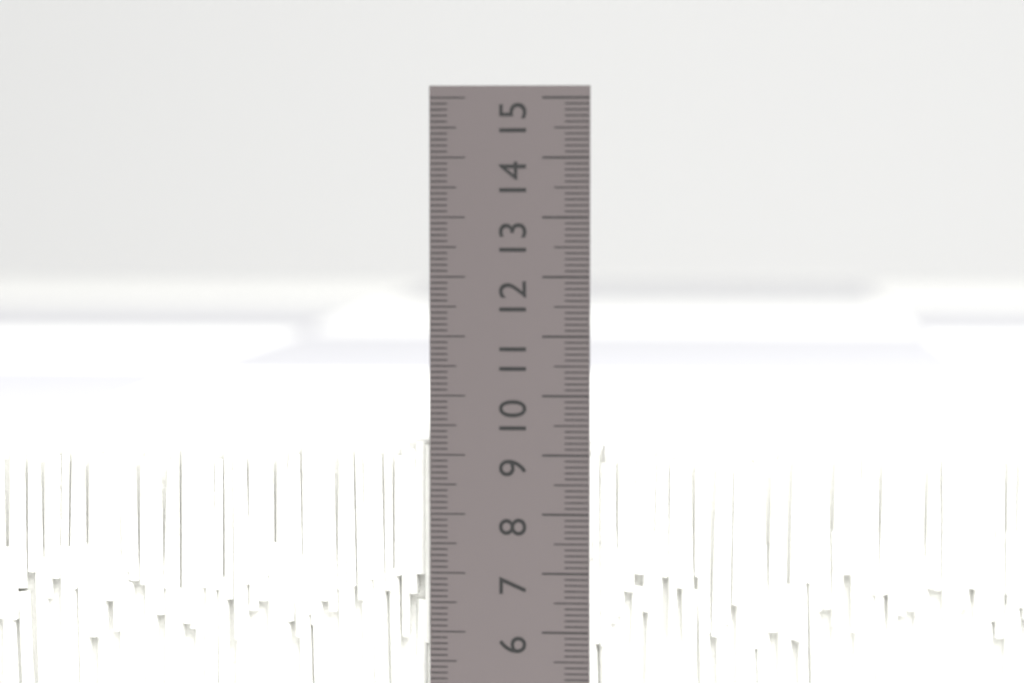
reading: 9.2 cm
